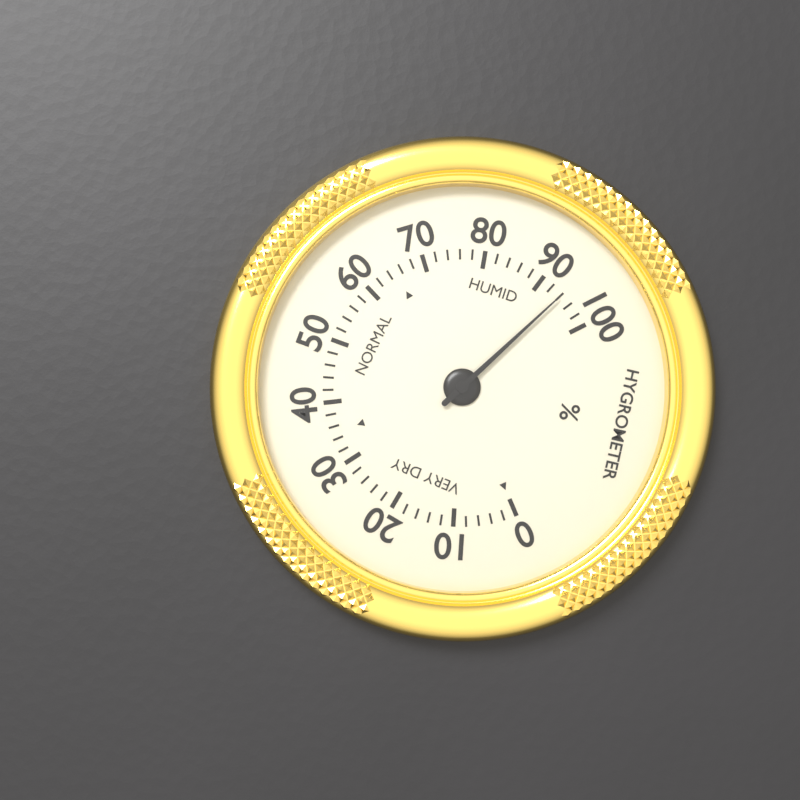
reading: 94 %
